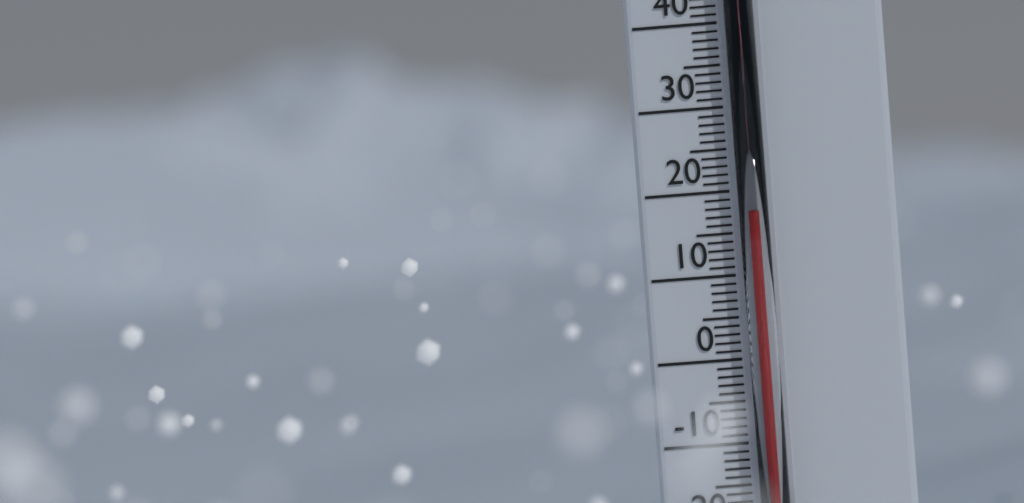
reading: 17 °C
